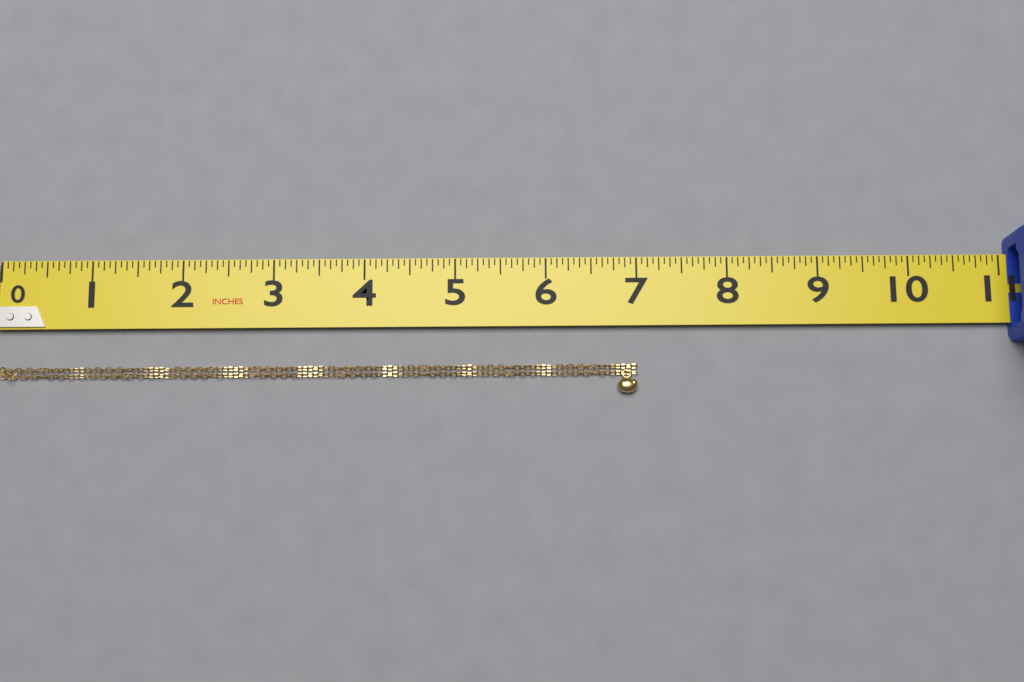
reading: 7.0000 in
